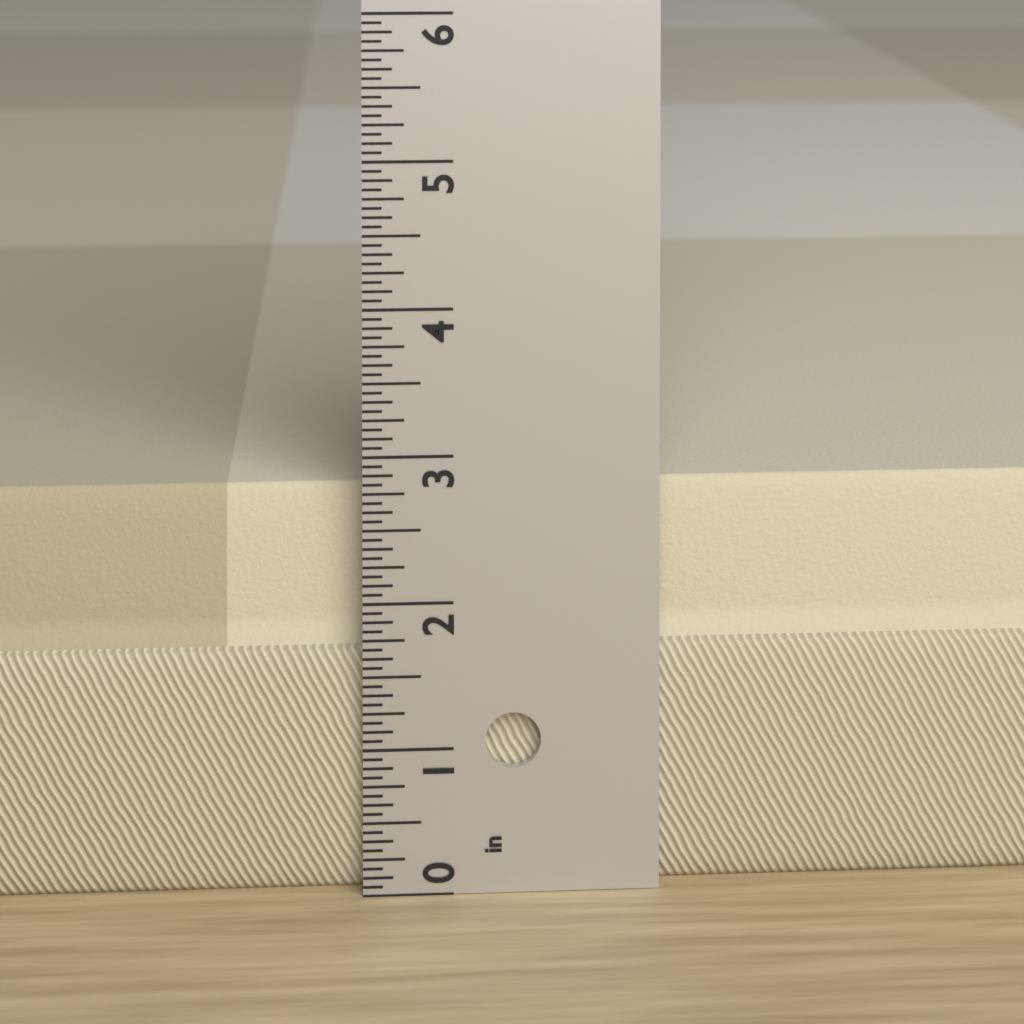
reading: 2.7500 in
